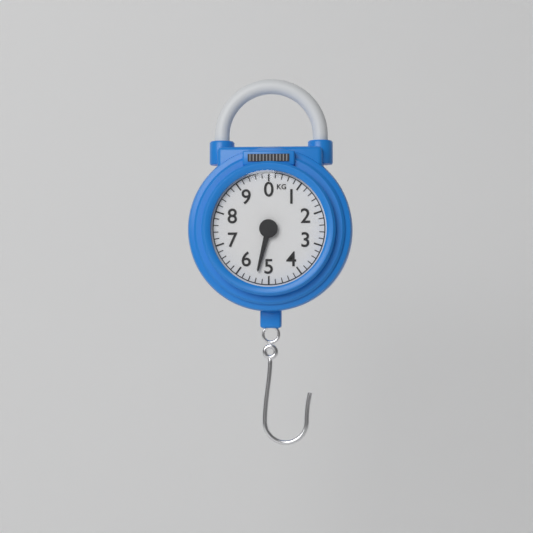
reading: 5.4 kg
